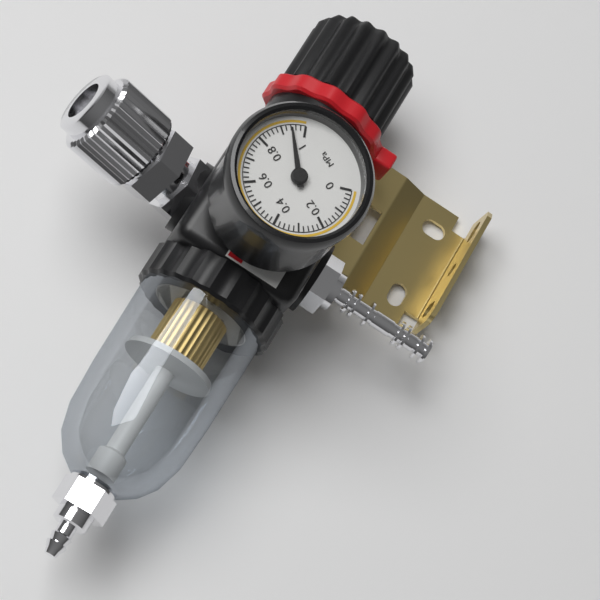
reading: 0.94 MPa
